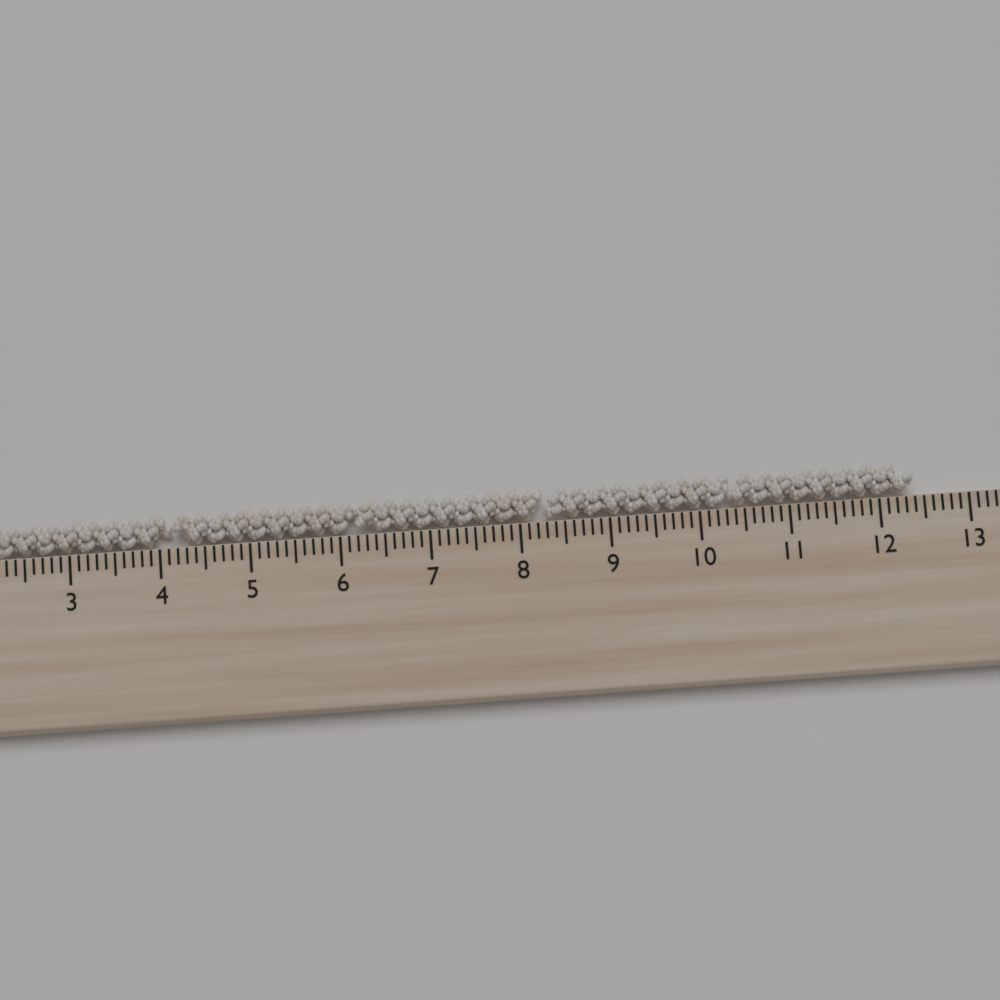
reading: 12.4 cm
